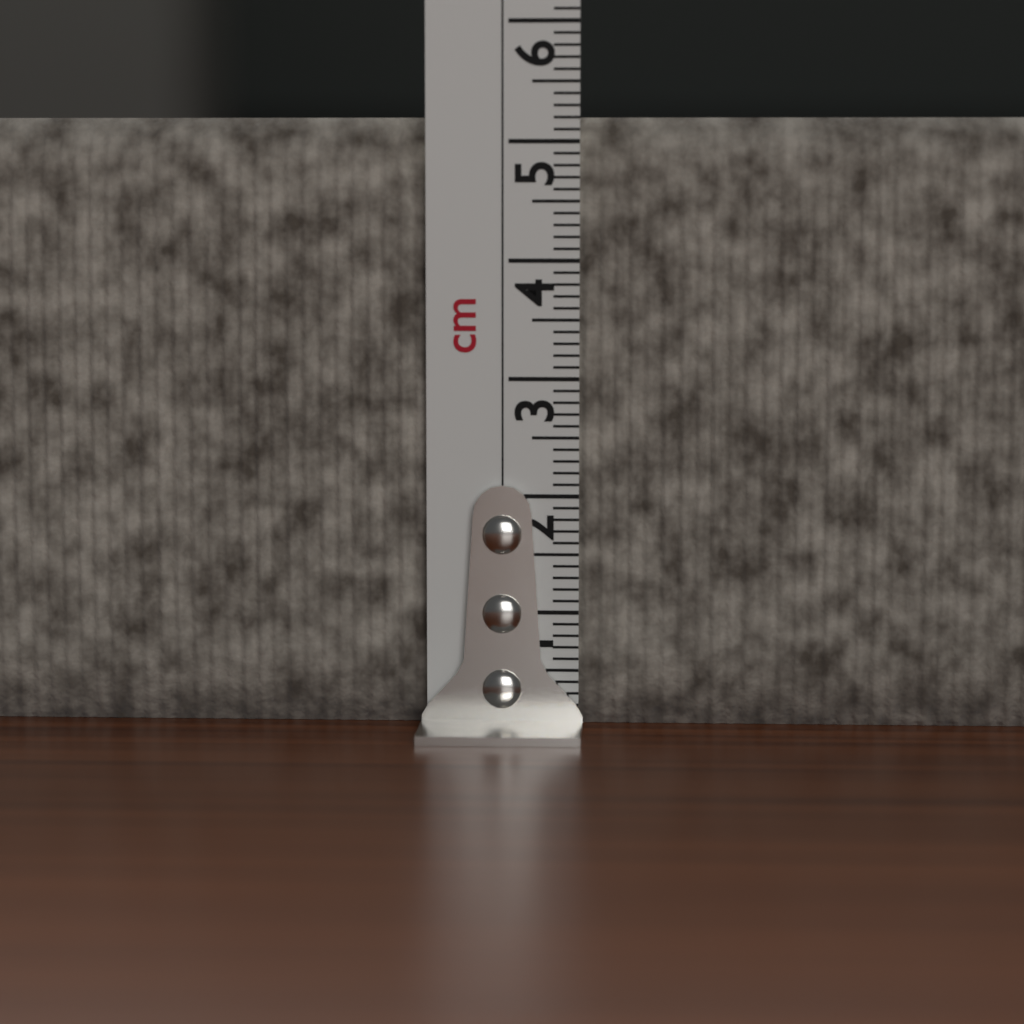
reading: 5.2 cm
